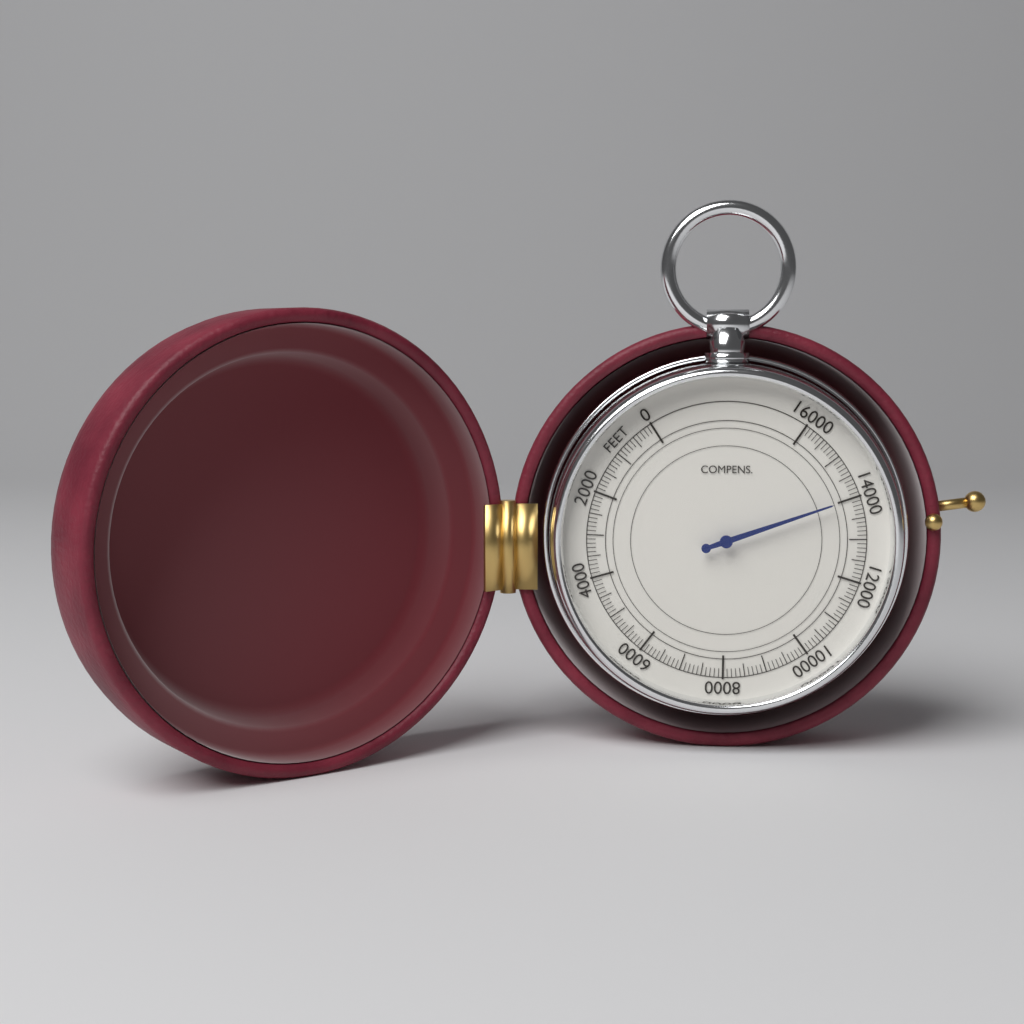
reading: 14000 feet
